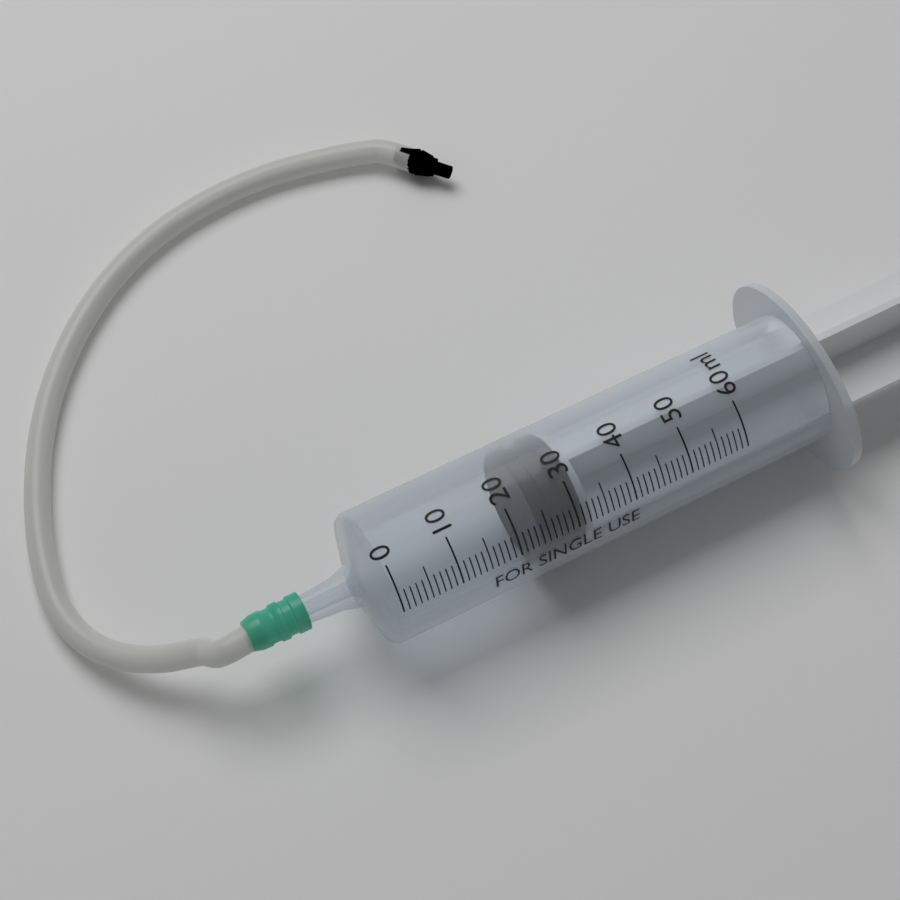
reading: 24 ml
